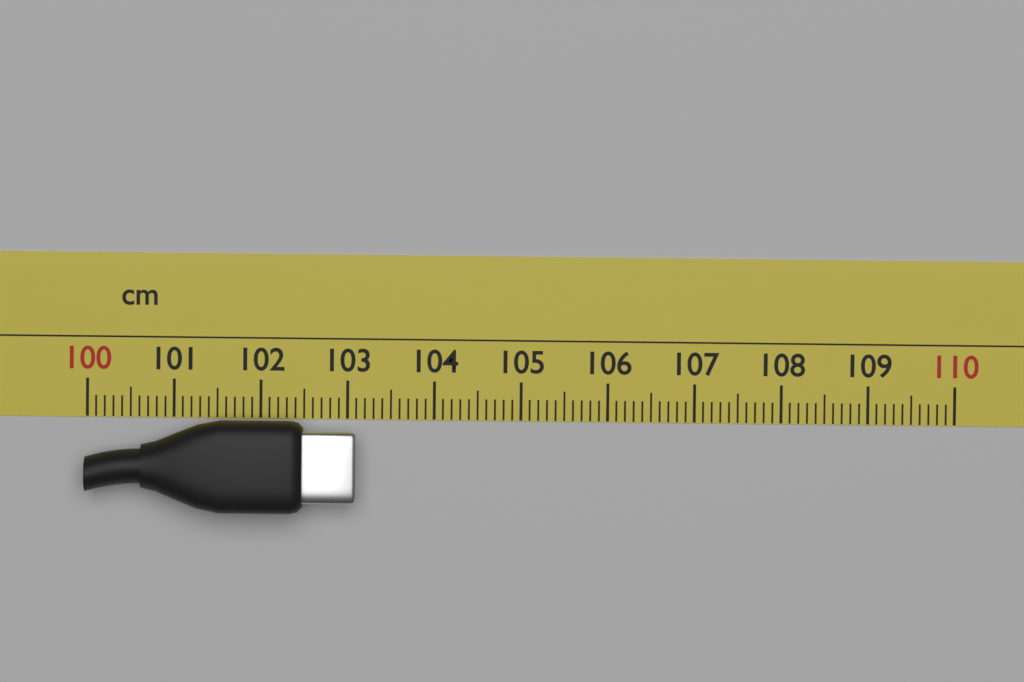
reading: 103.1 cm
